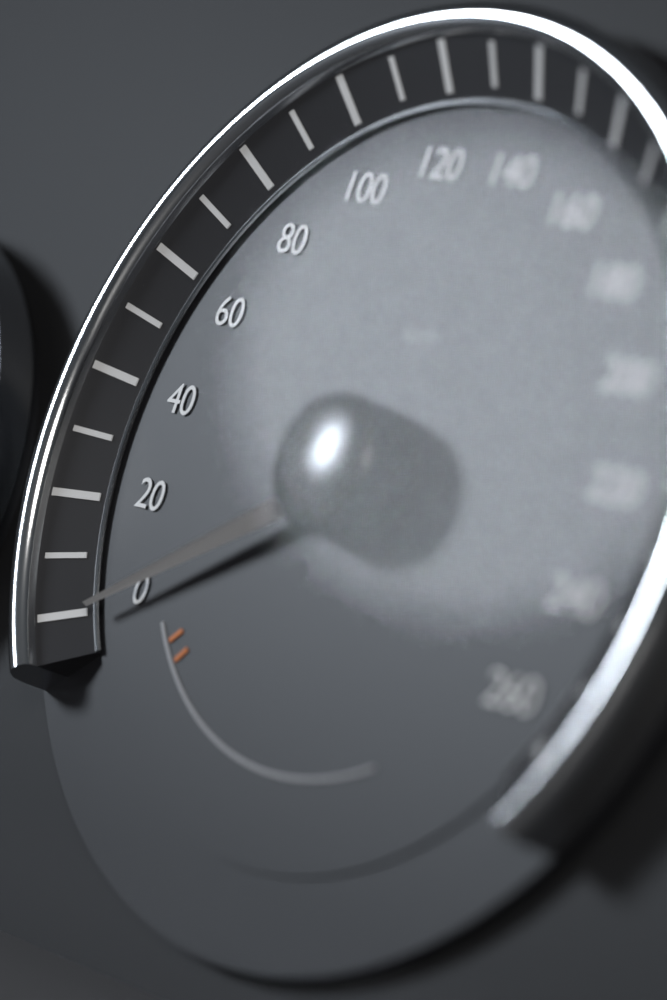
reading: 0 km/h
